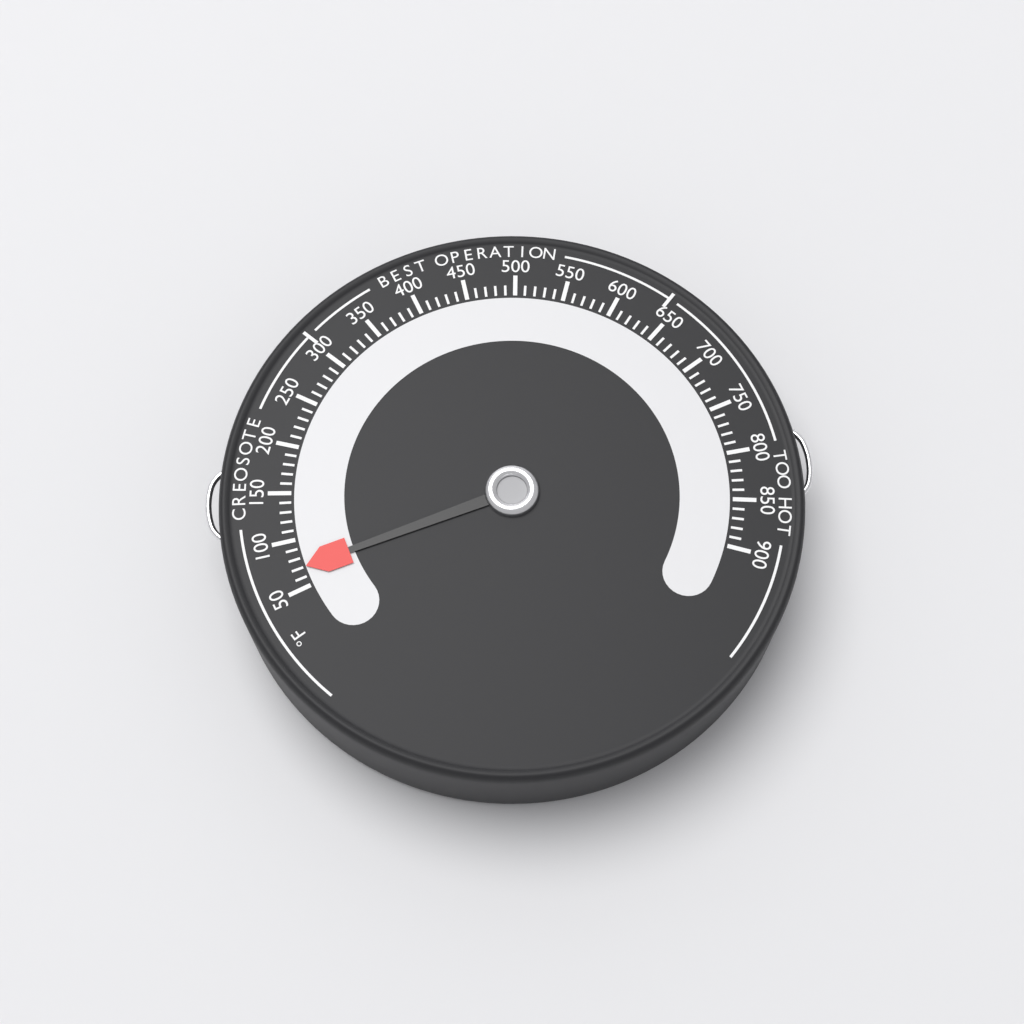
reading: 70 °F
